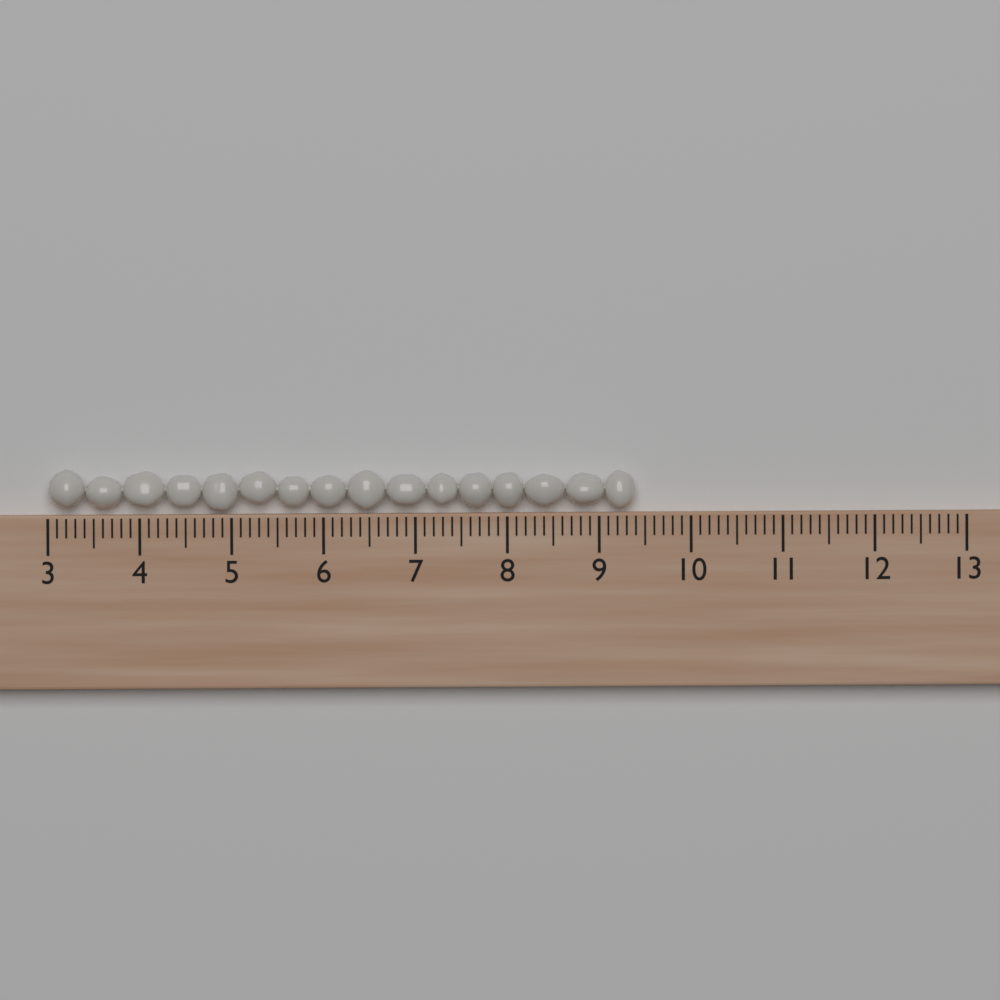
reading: 9.4 (no unit)
